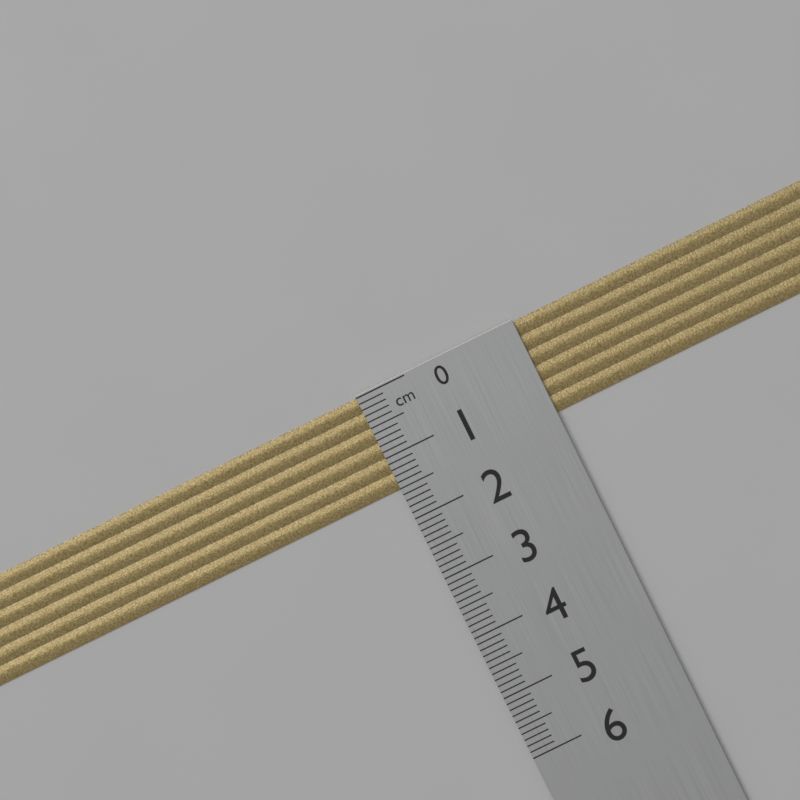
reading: 1.5 cm
